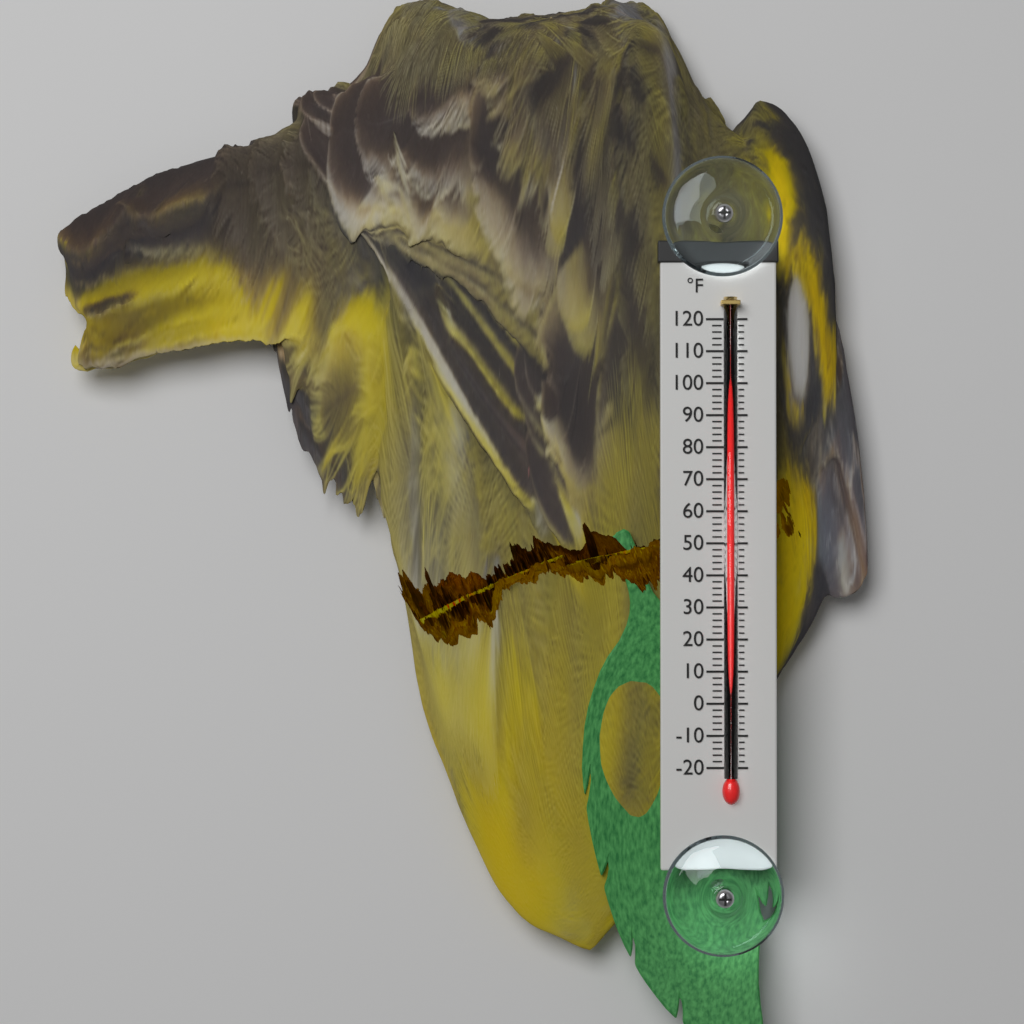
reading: 100 °F
